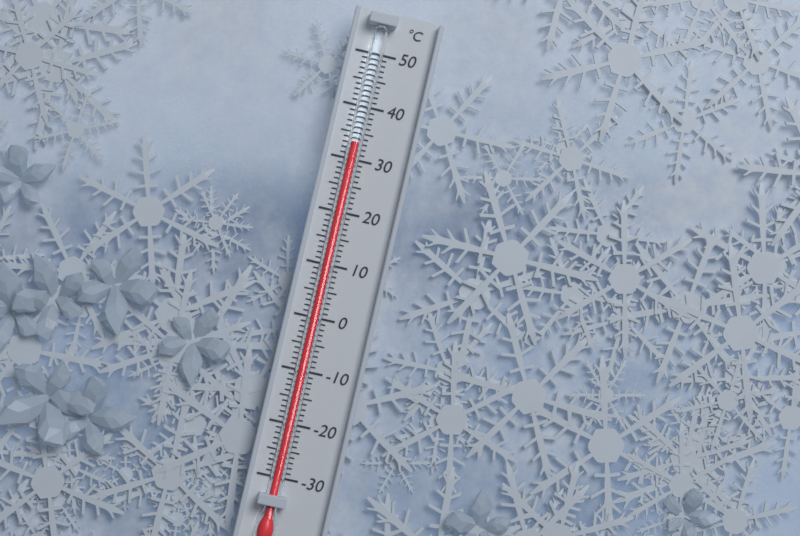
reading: 33 °C
